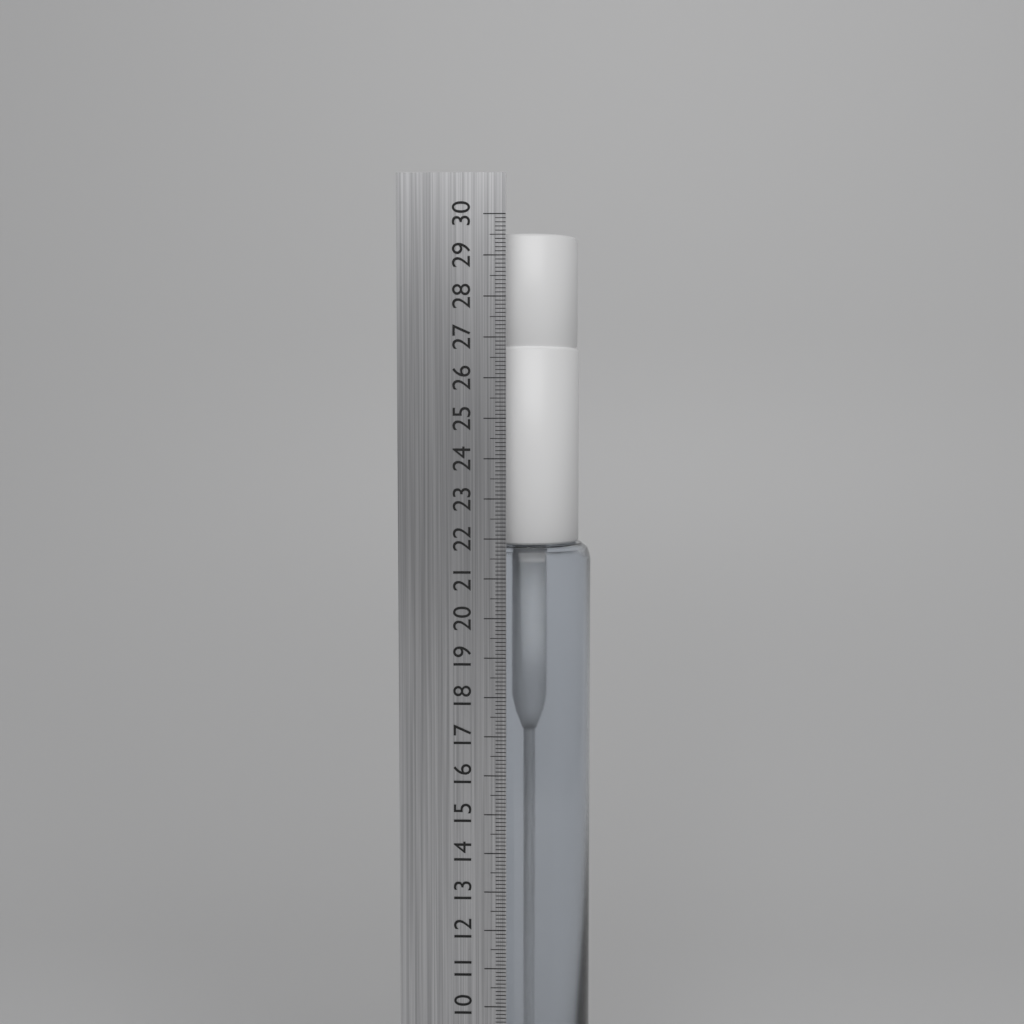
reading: 29.6 cm
